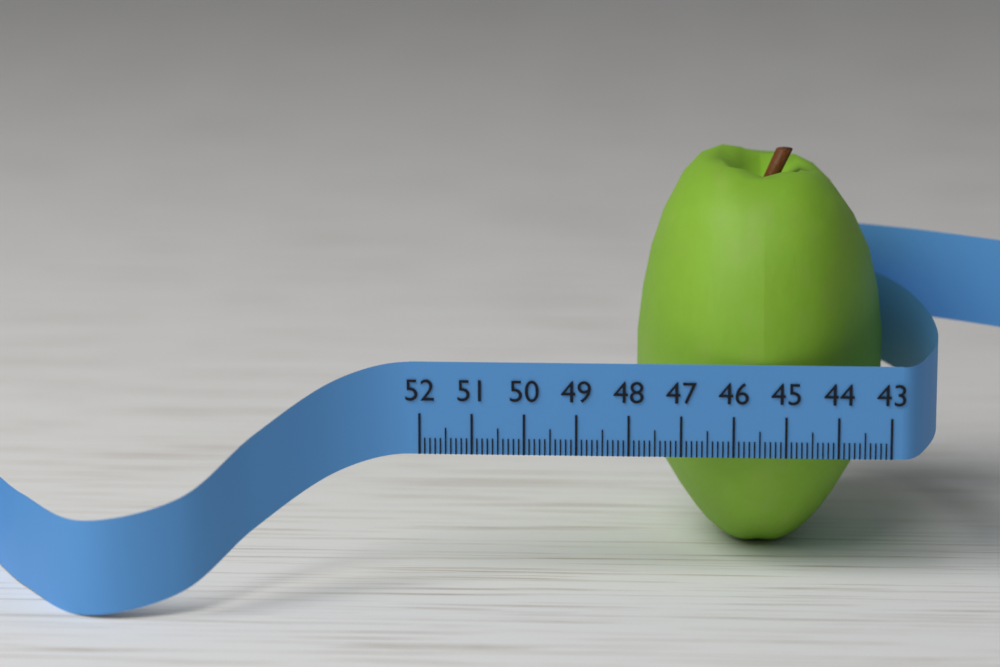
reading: 47.9 (no unit)
